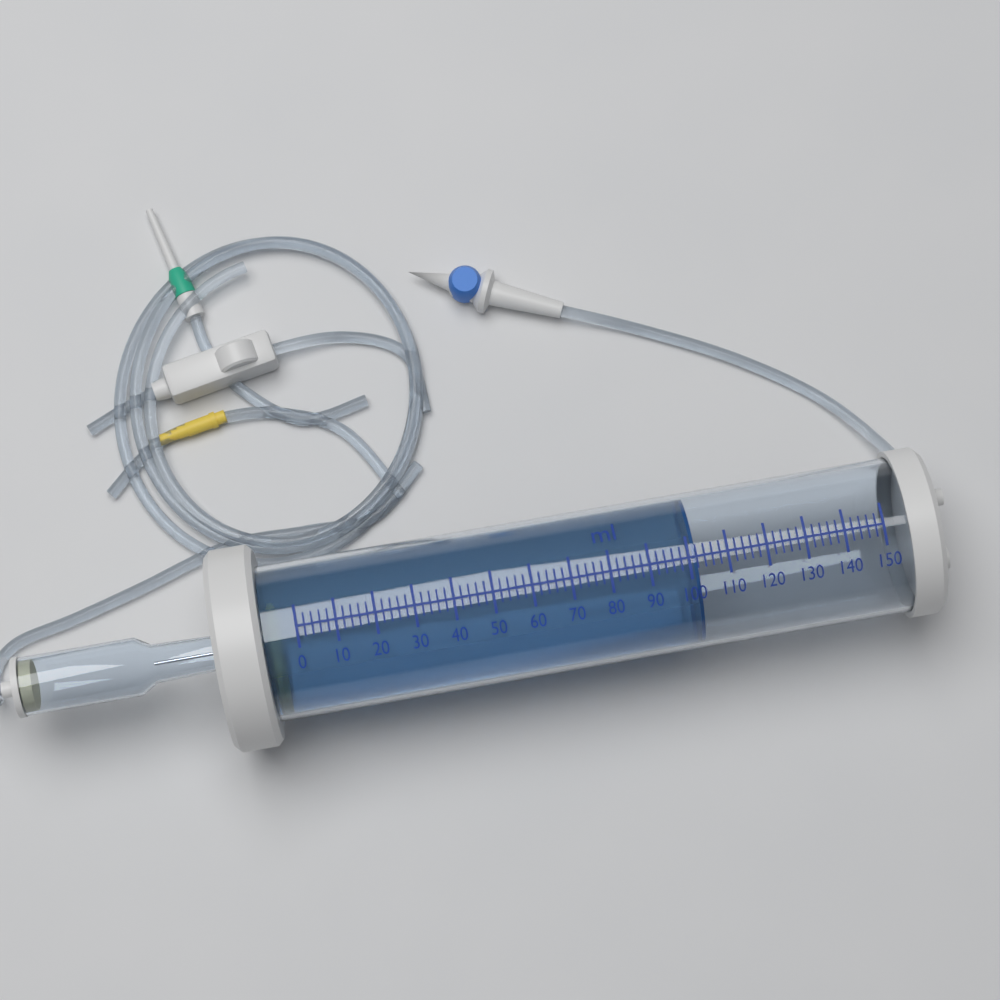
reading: 102 ml
